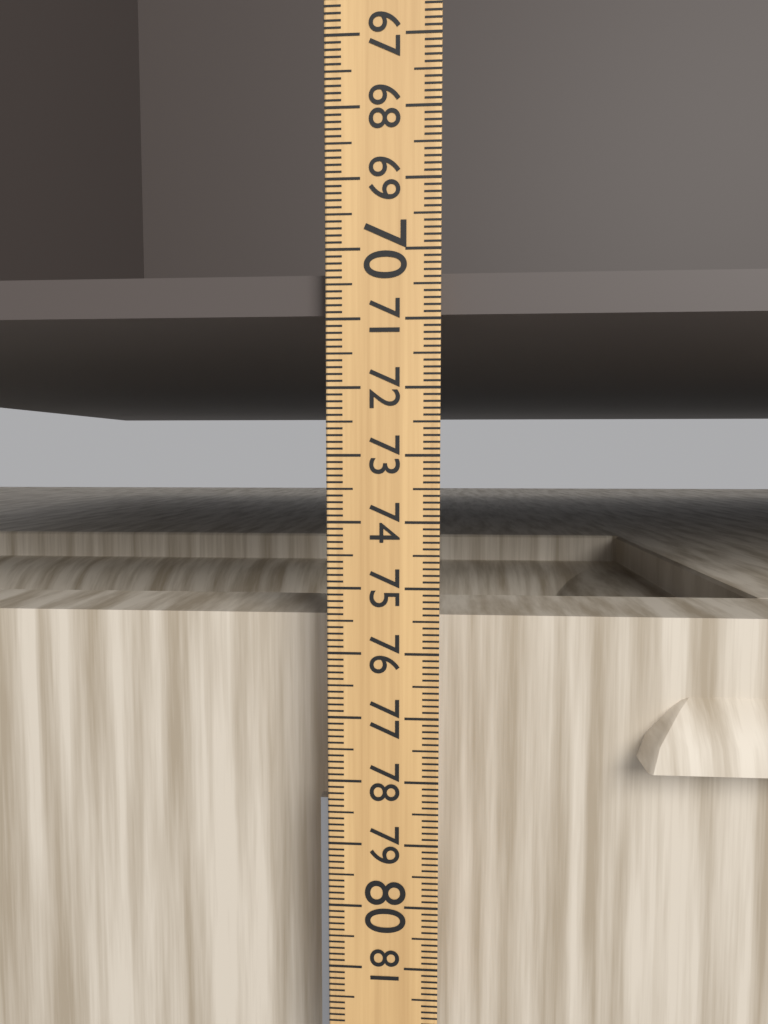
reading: 70.9 (no unit)
